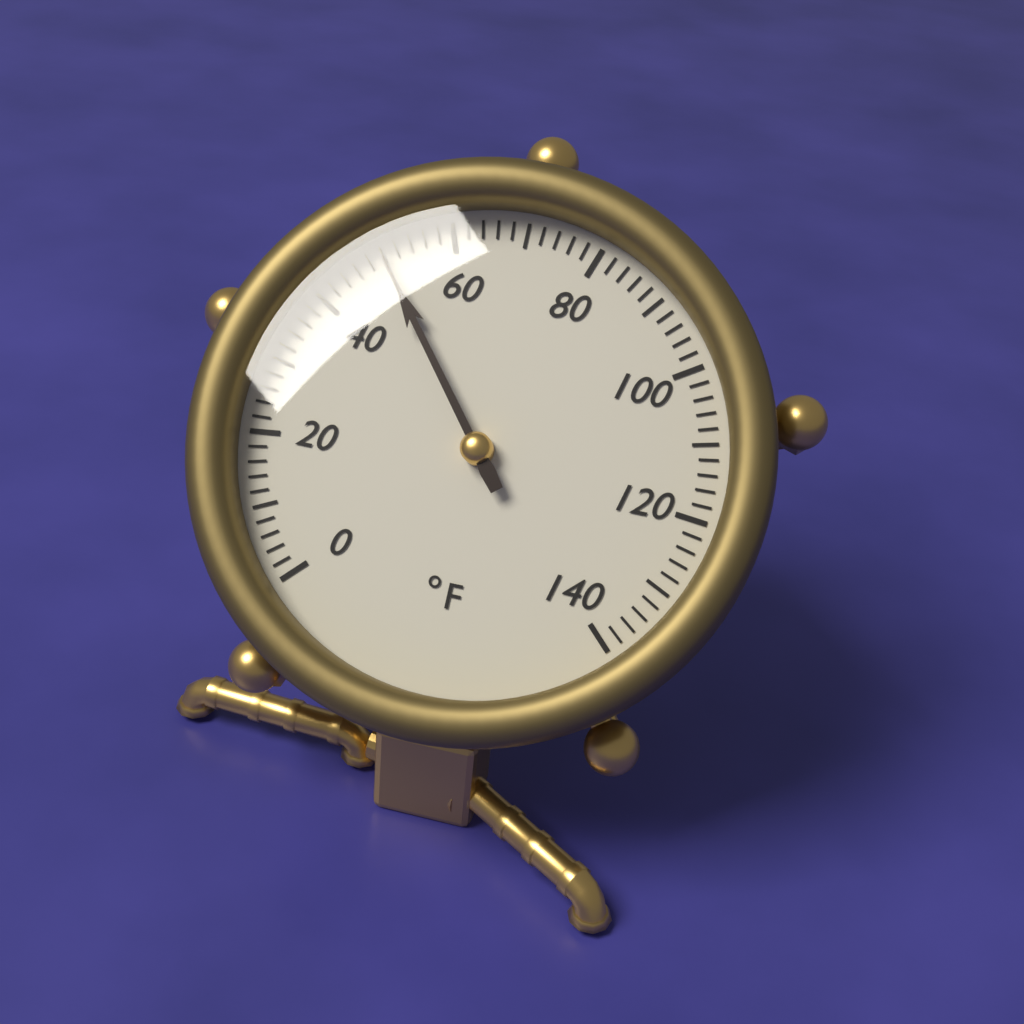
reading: 50 °F
